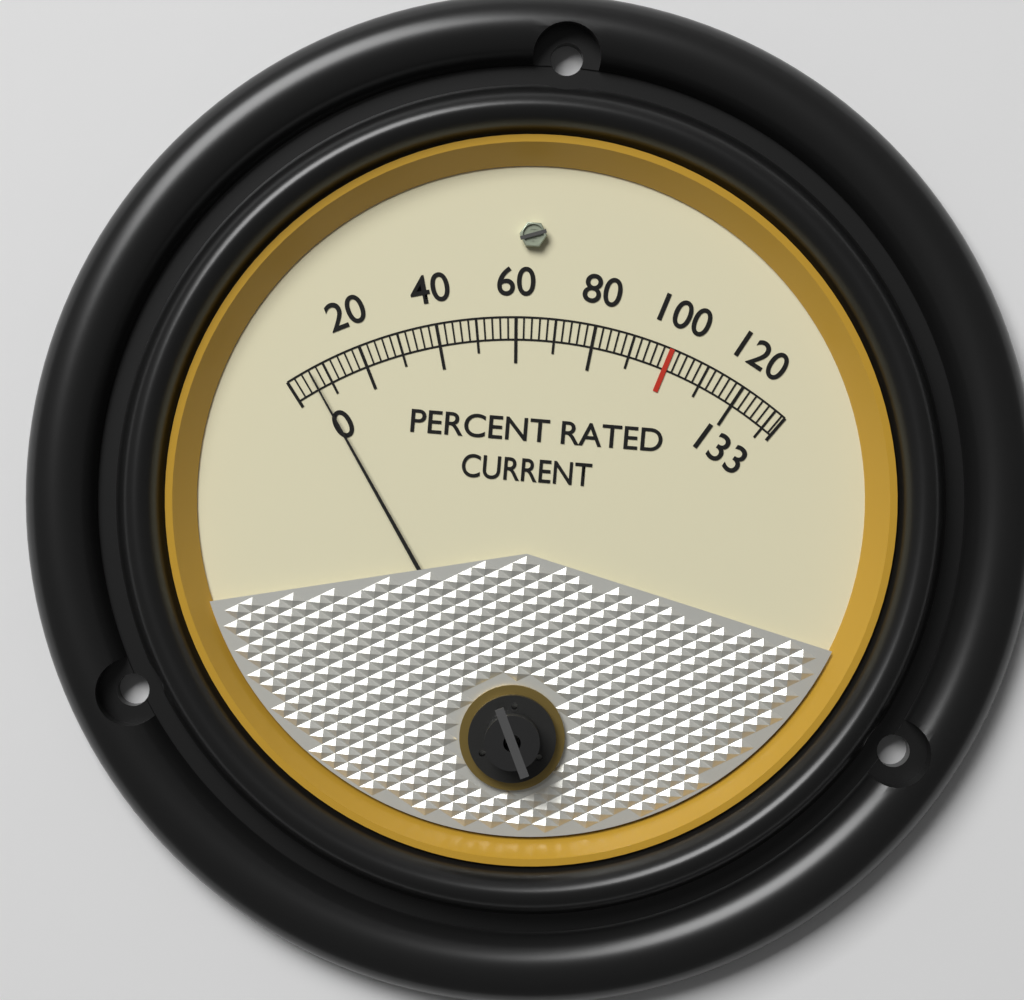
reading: 6 %
